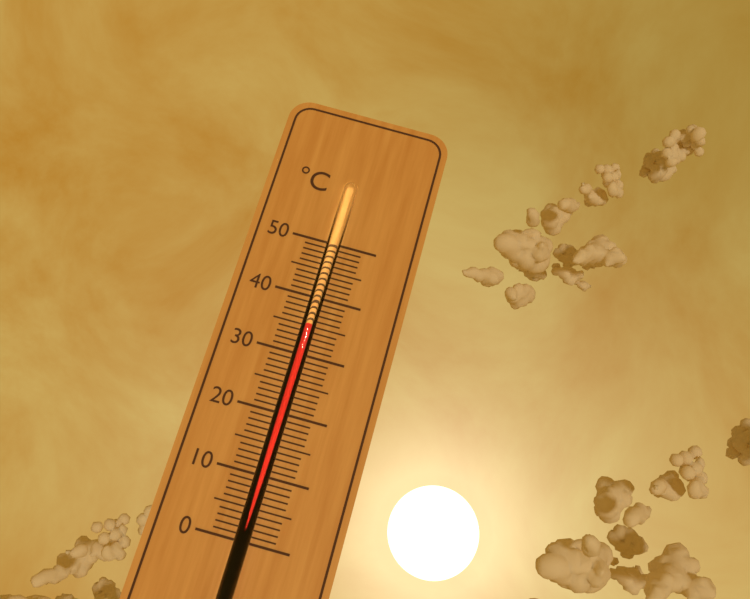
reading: 35 °C
